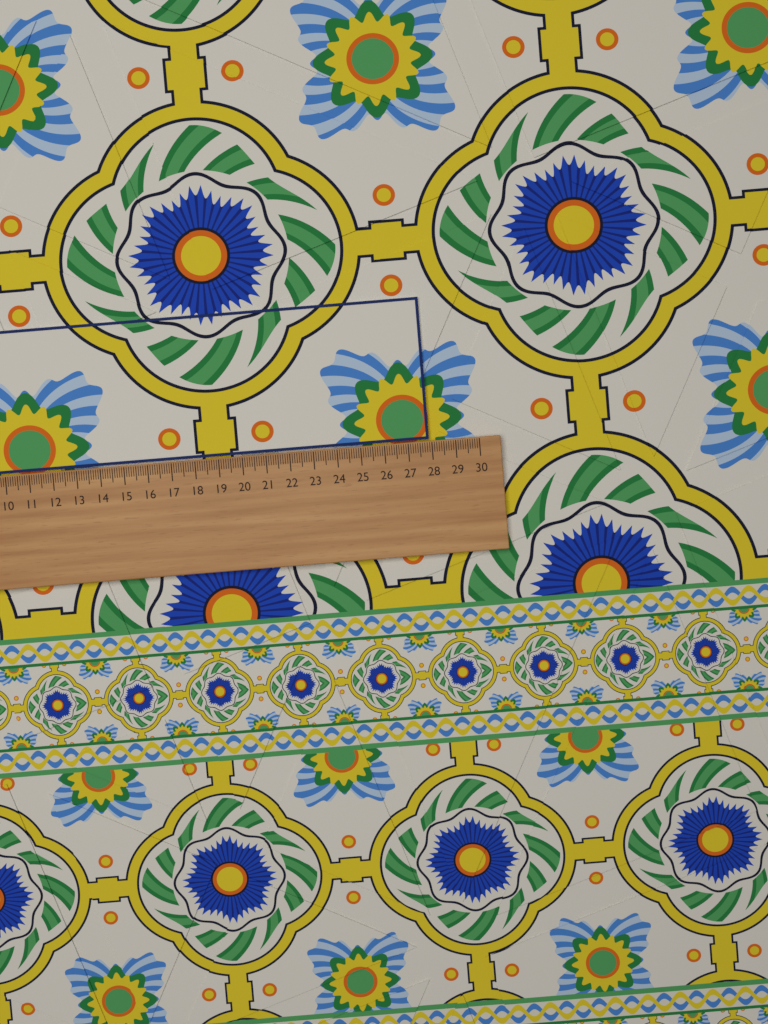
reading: 27.9 (no unit)
